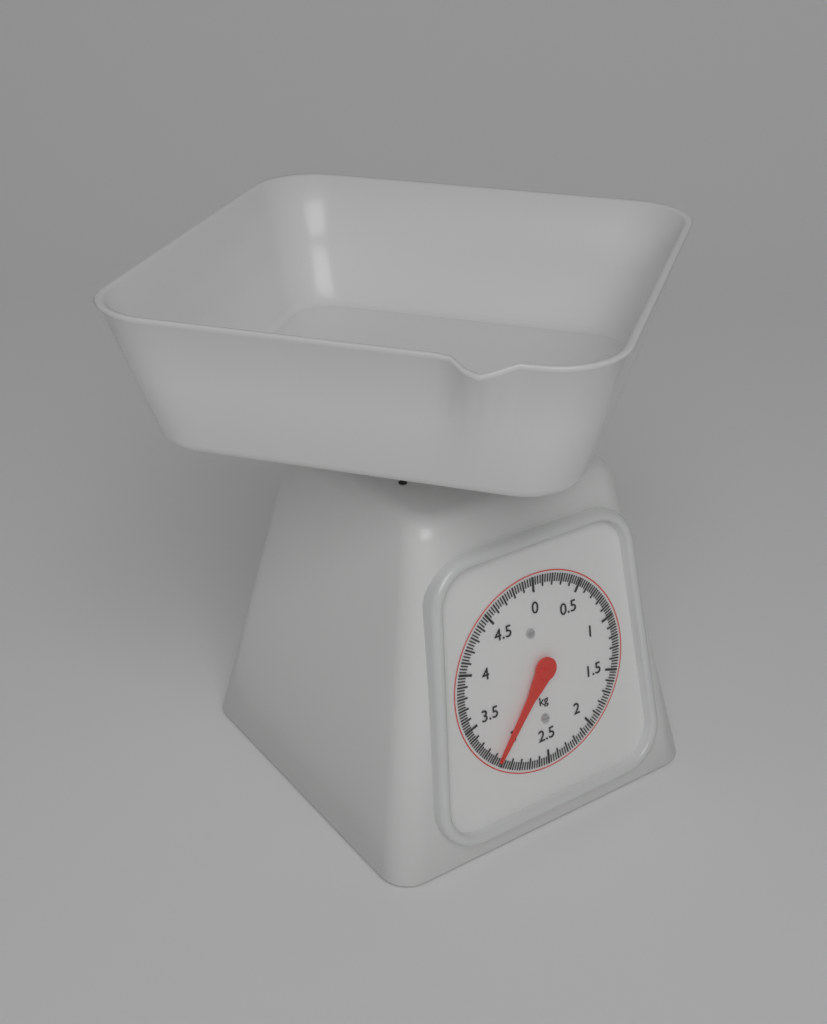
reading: 3.050 kg
